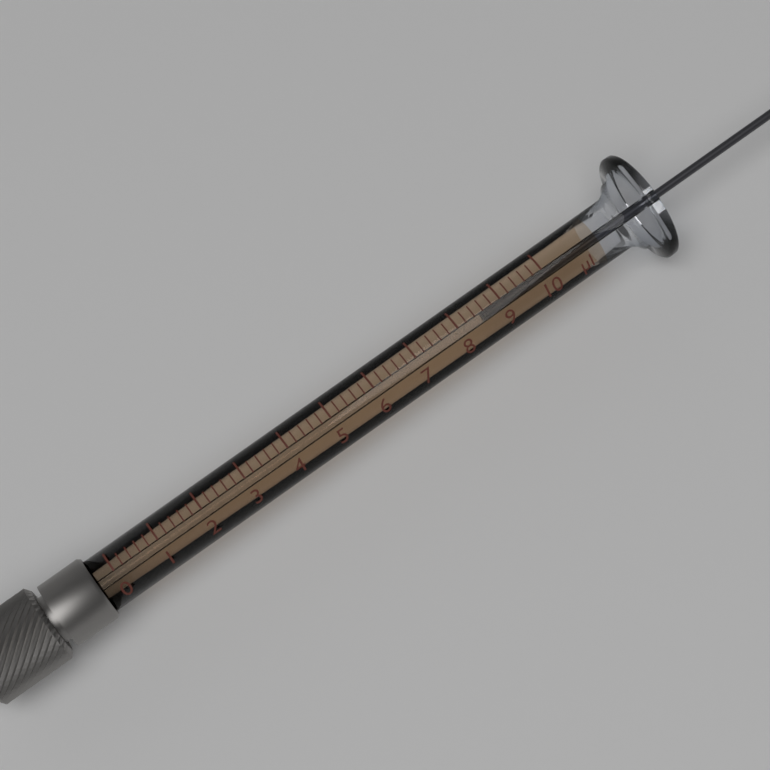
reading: 8.6 µl
